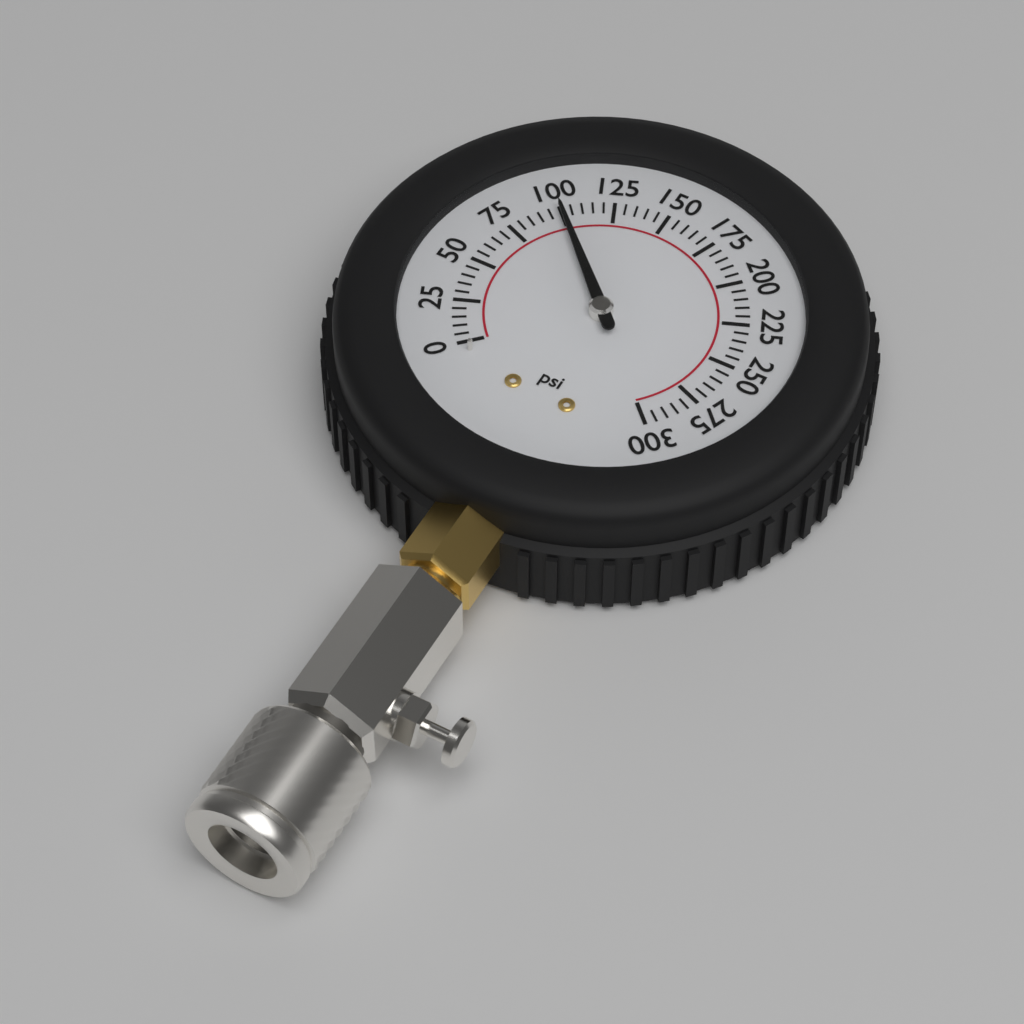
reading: 100 psi
